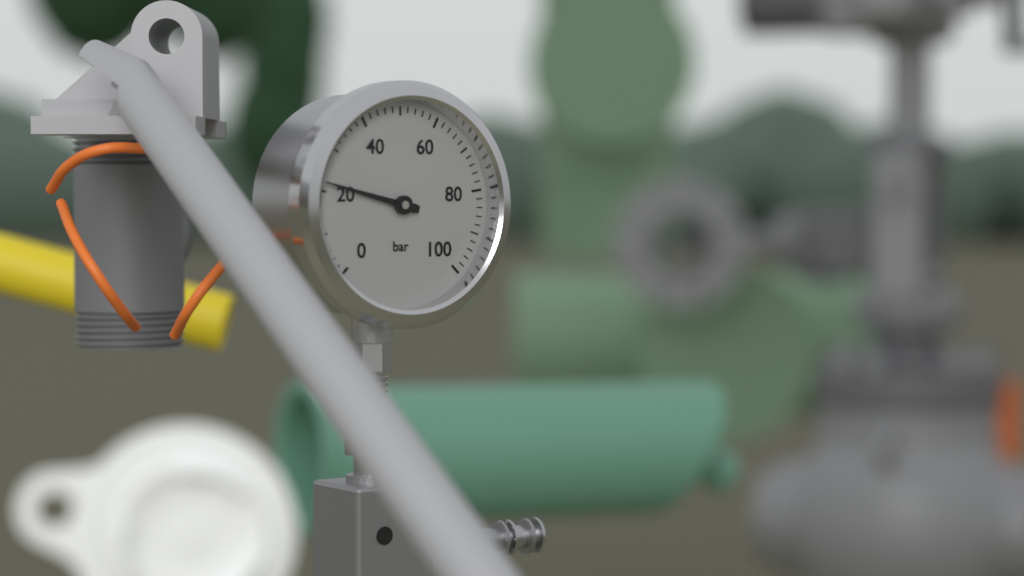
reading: 22 bar
